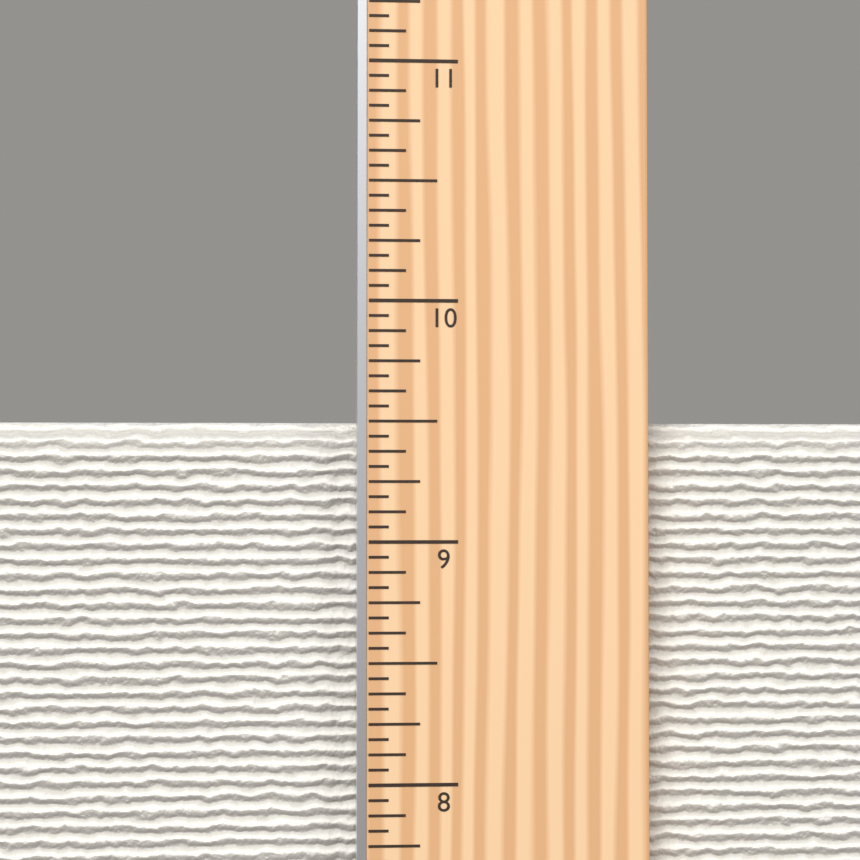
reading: 9.5000 in
